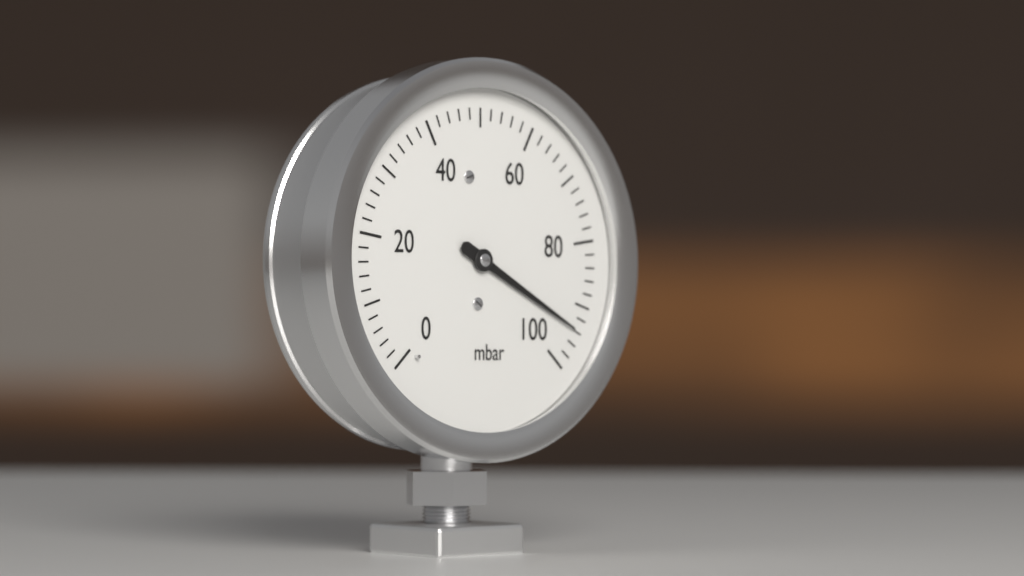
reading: 94 mbar
